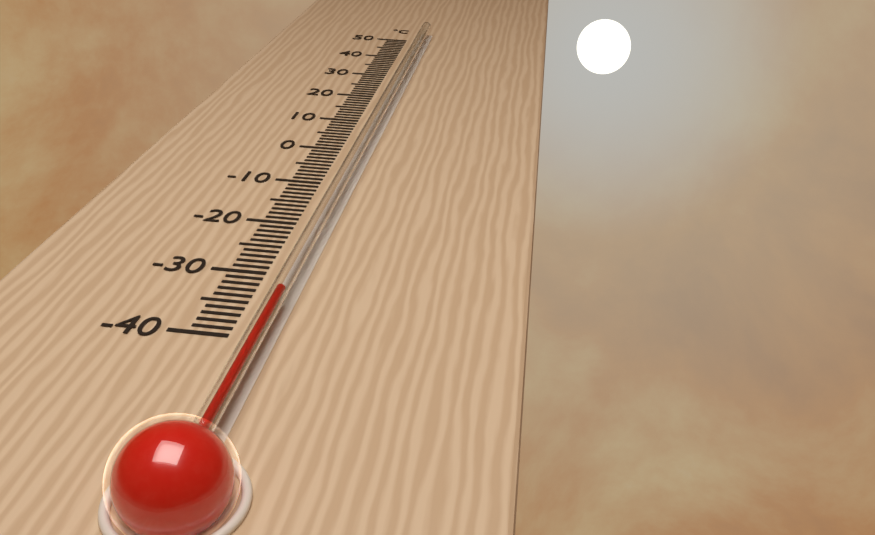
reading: -35 °C
